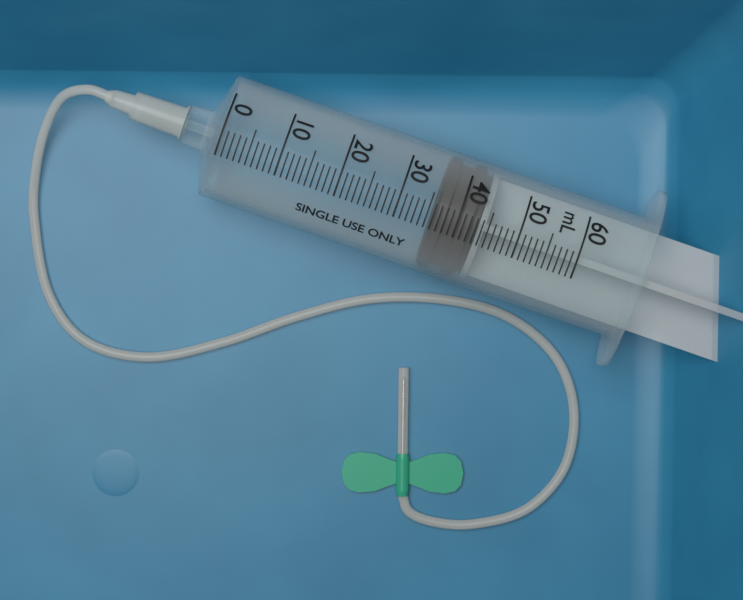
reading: 36 mL
